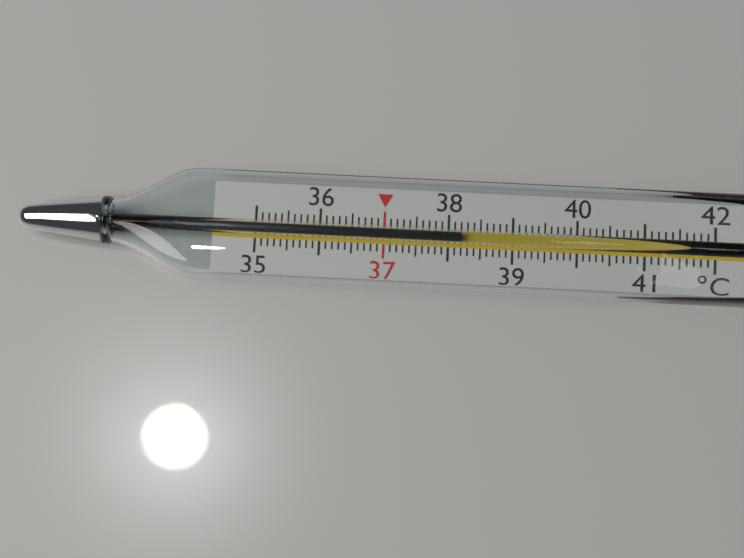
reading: 38.2 °C
